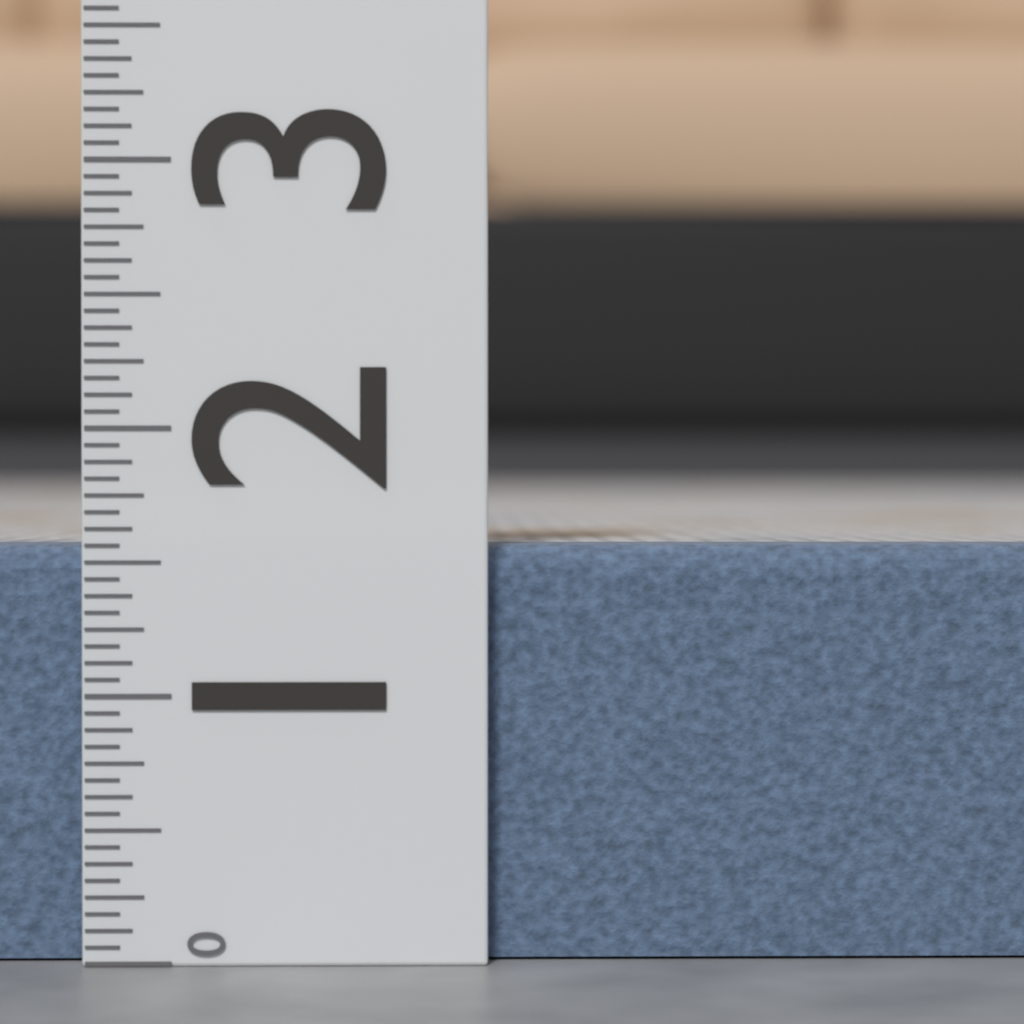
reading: 1.5625 (no unit)
